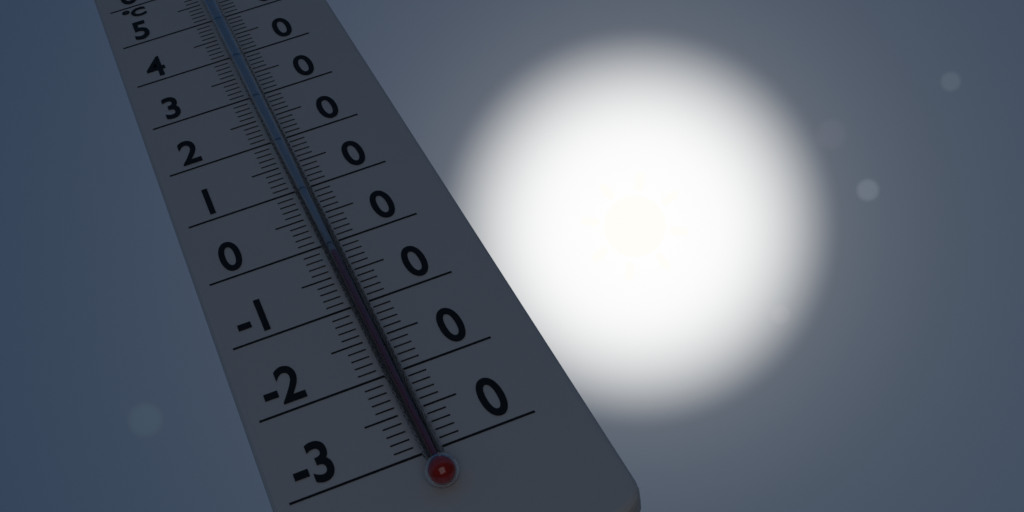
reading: -3 °C
